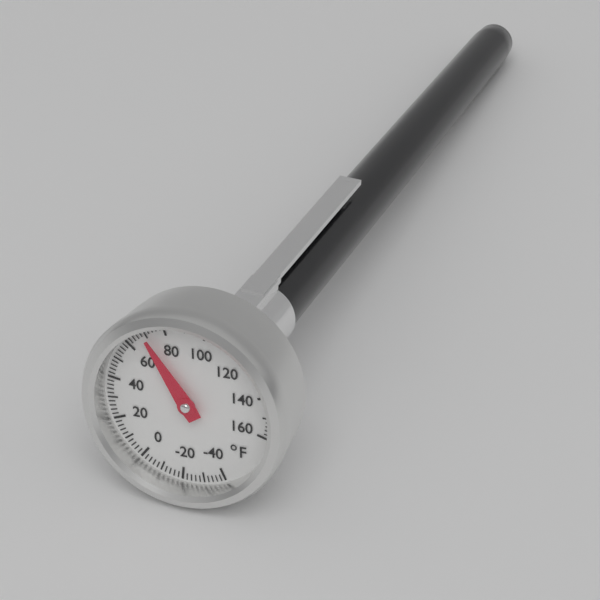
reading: 70 °F
